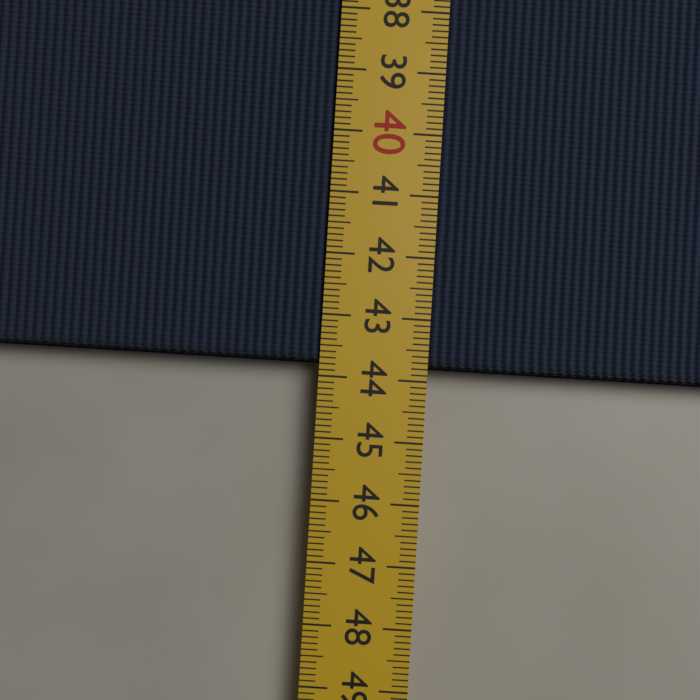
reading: 43.8 cm
